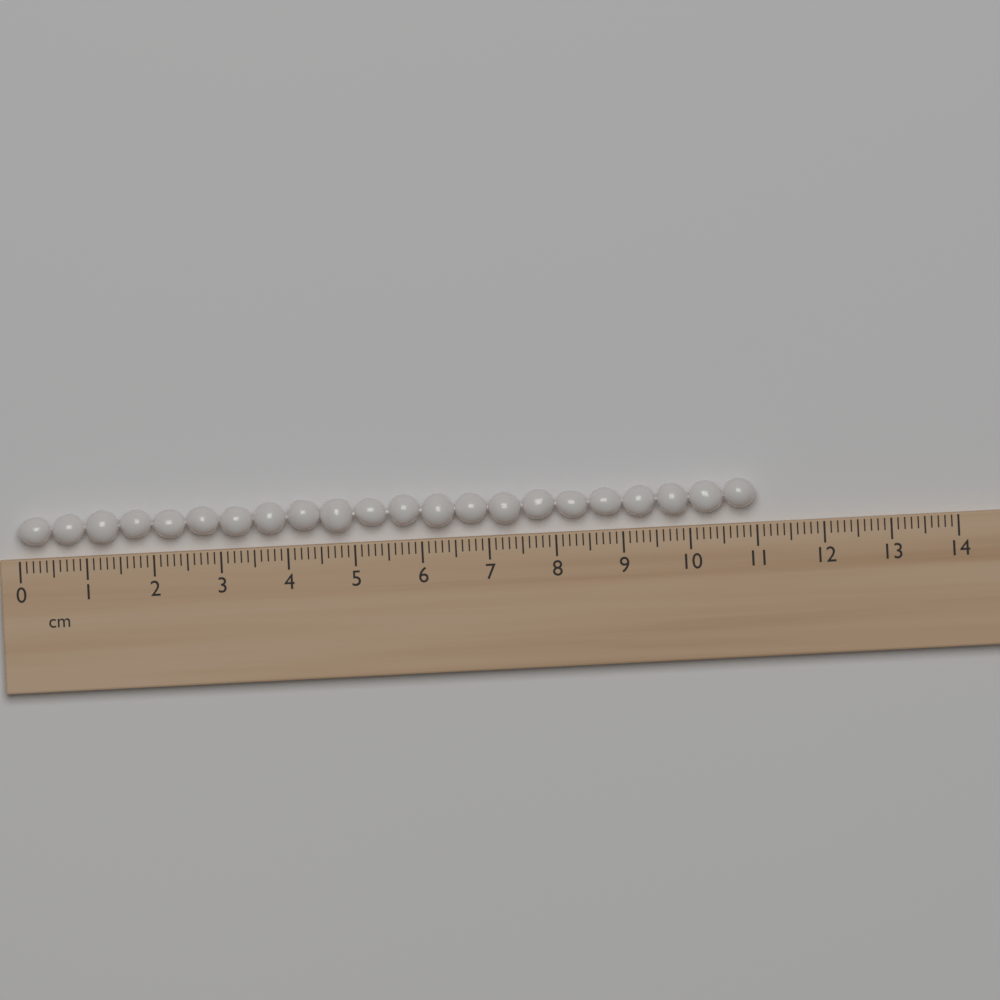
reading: 11.0 cm
